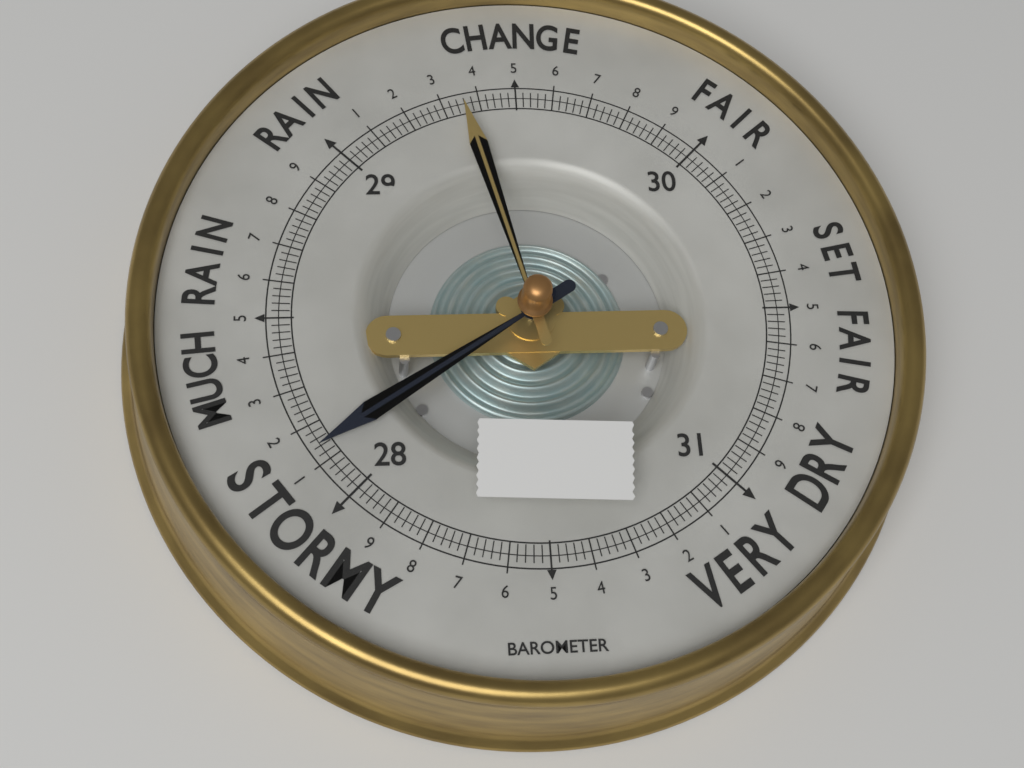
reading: 28.14 (no unit)
